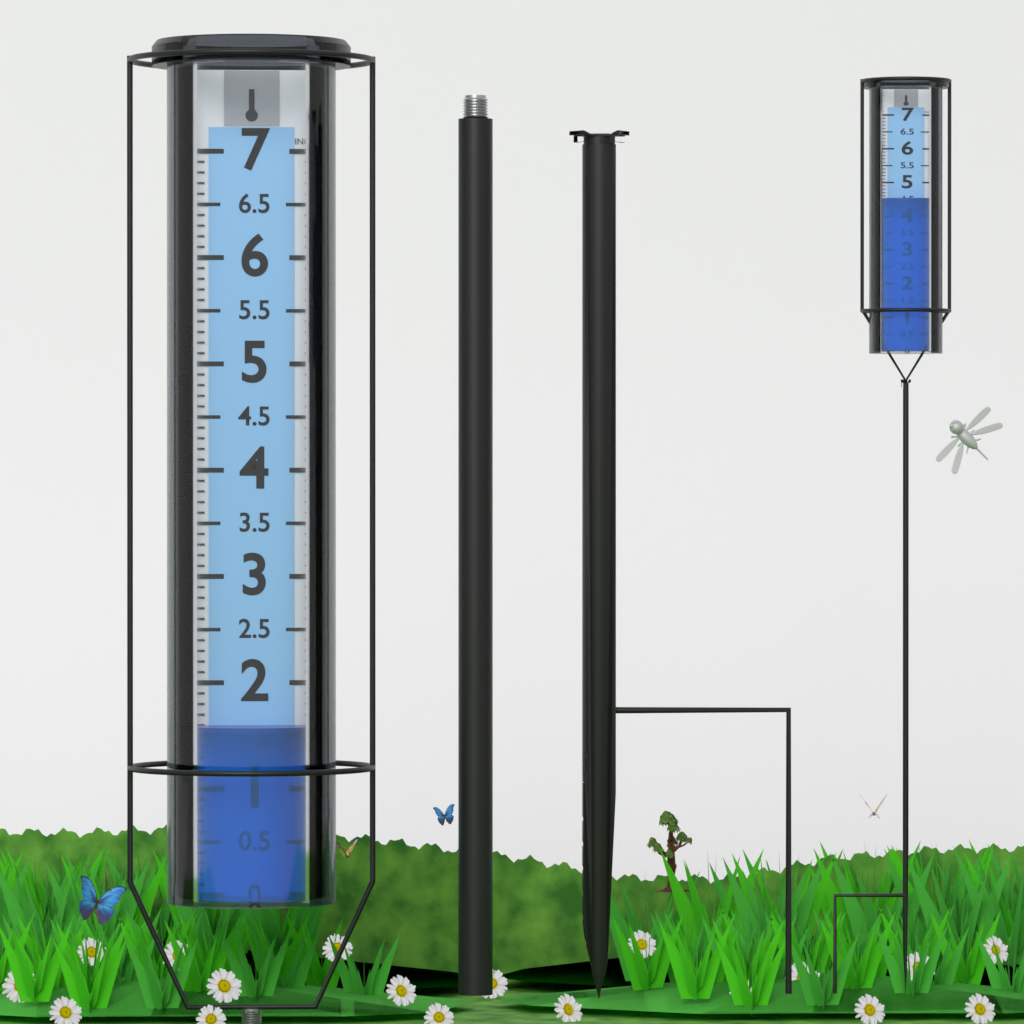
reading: 1.6 in
